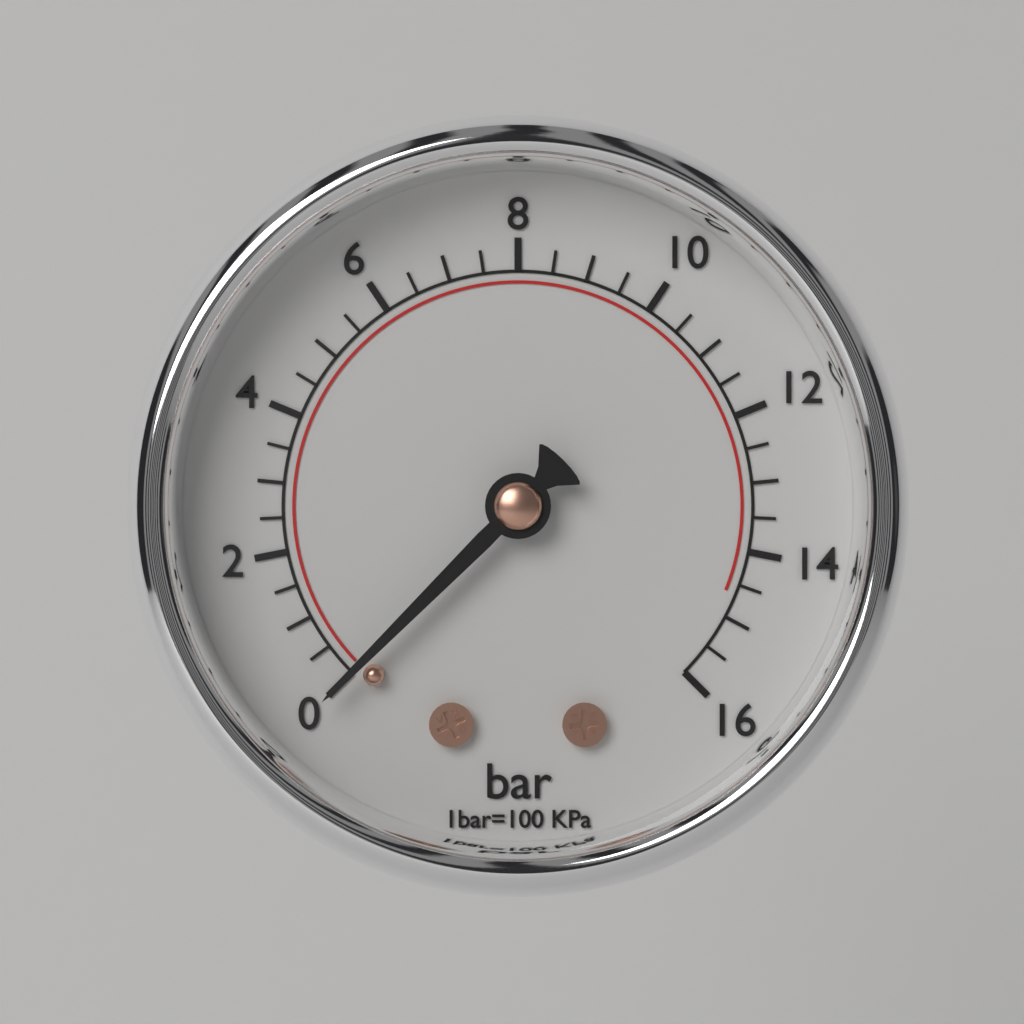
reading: 0.0 bar
